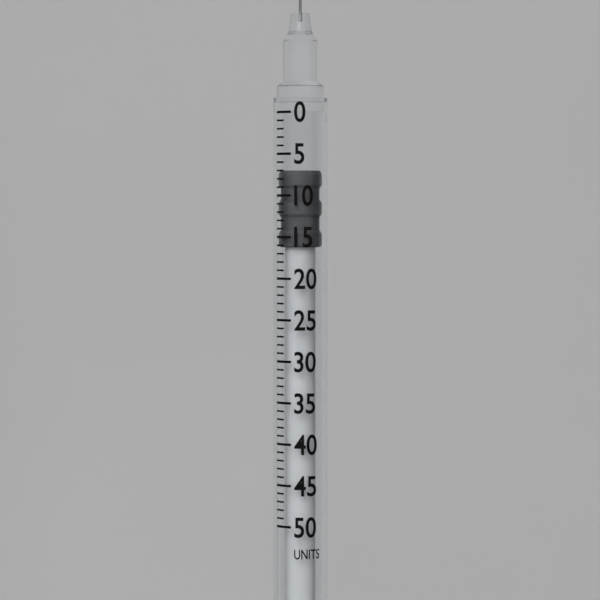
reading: 7 units
